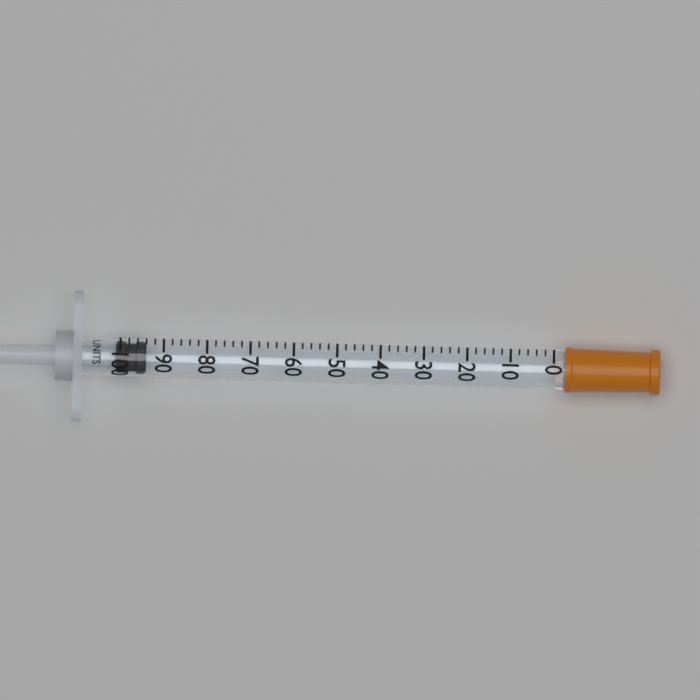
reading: 94 units
